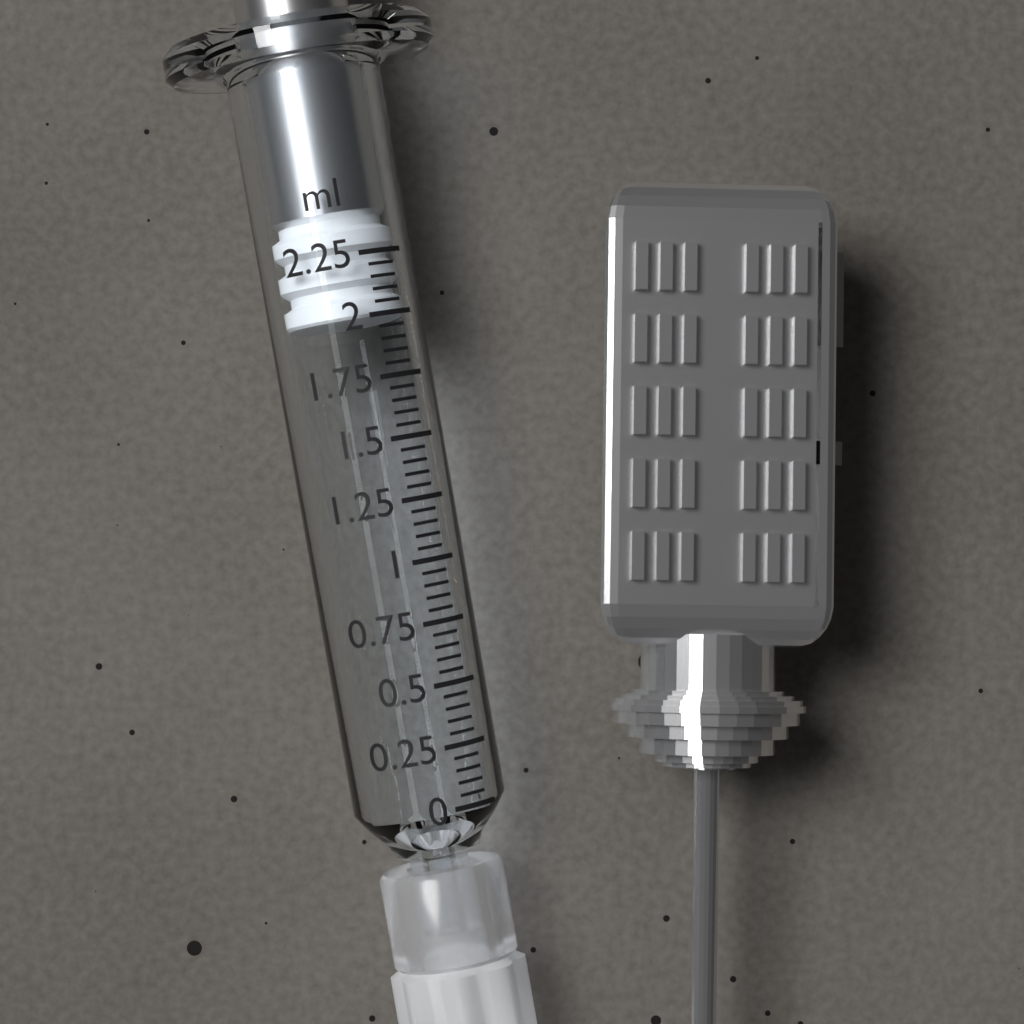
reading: 2.00 ml
